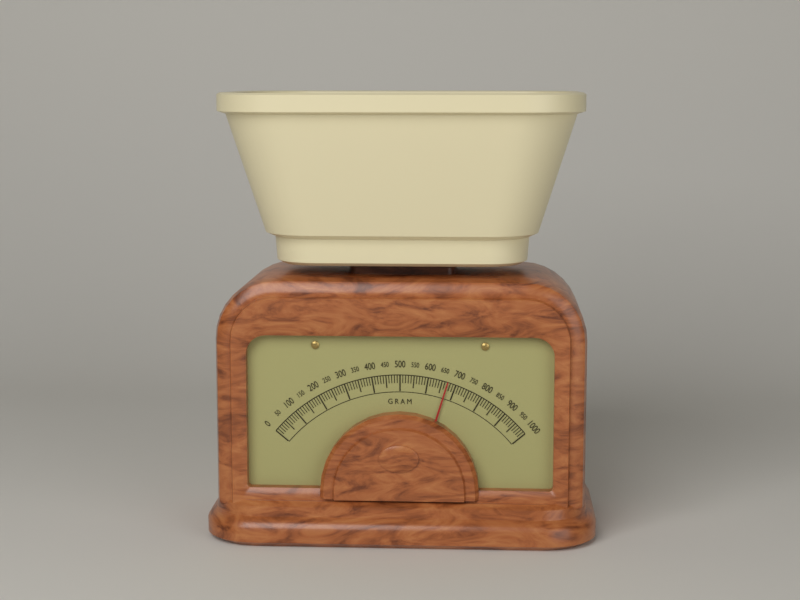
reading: 670 g
